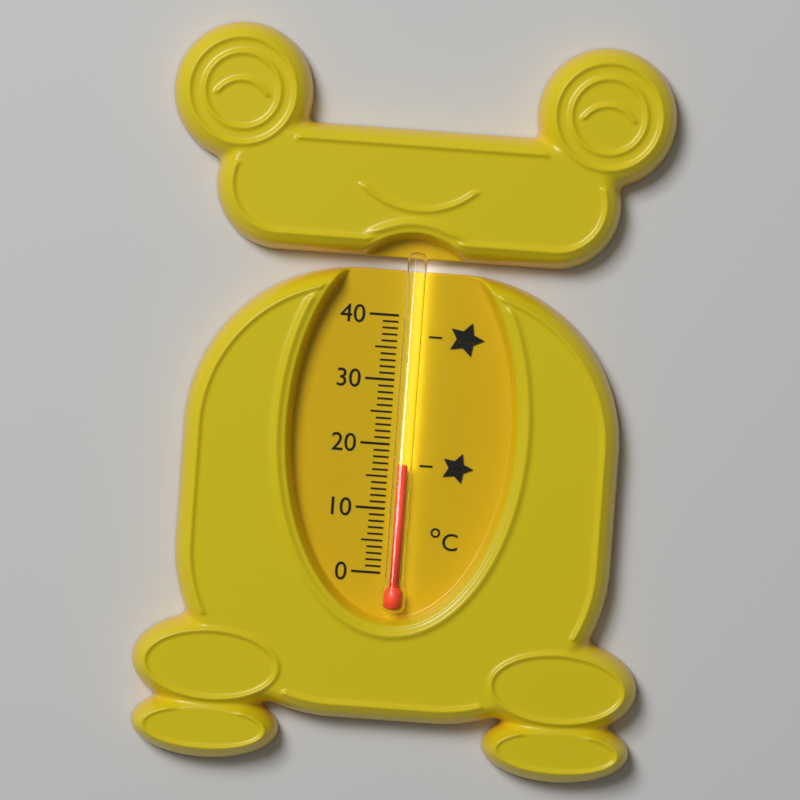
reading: 17 °C
